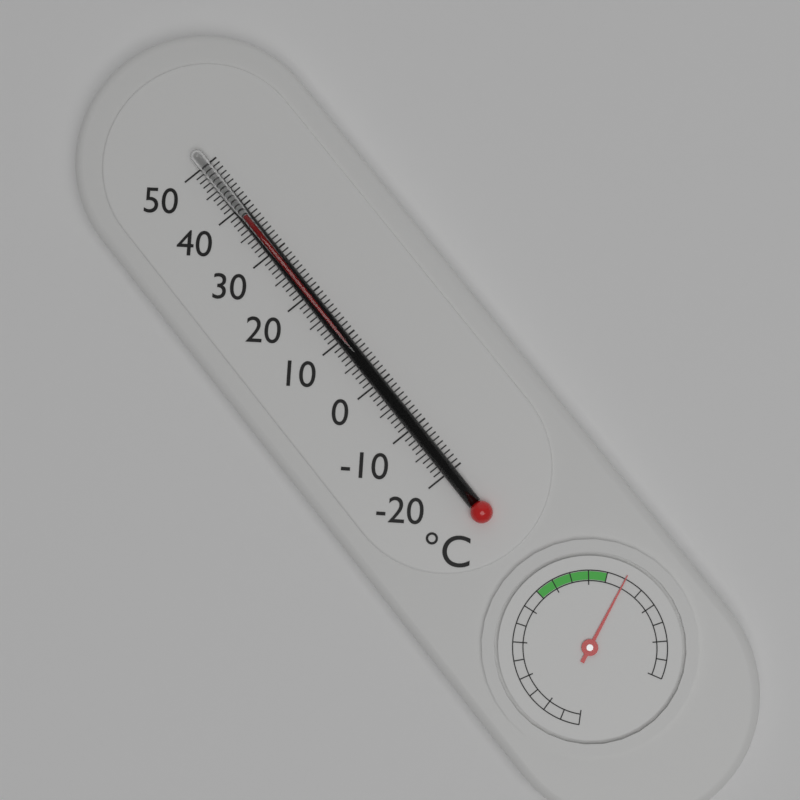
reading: 38 °C
